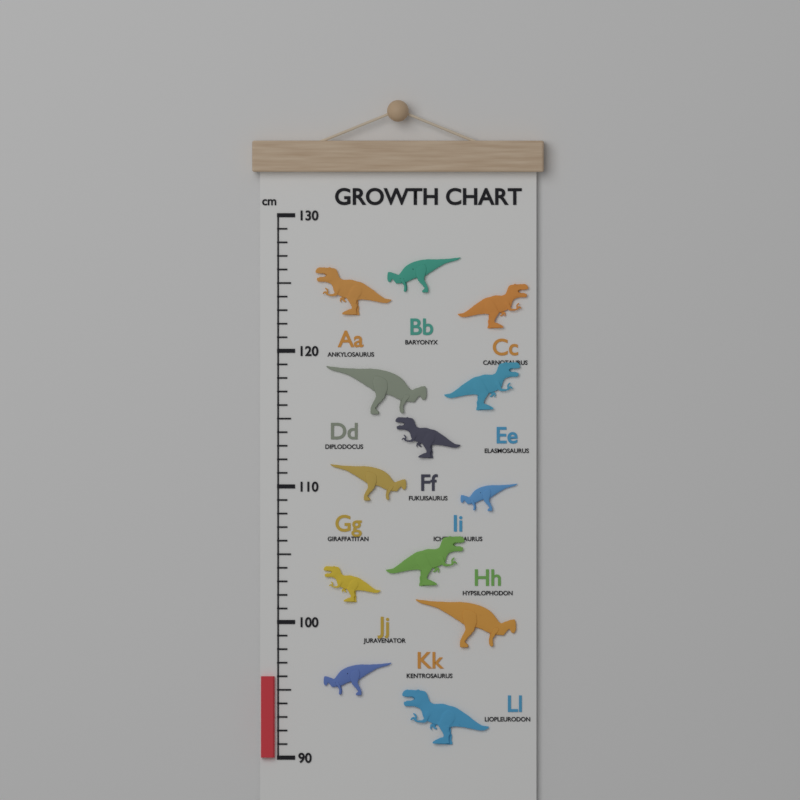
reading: 96 cm
